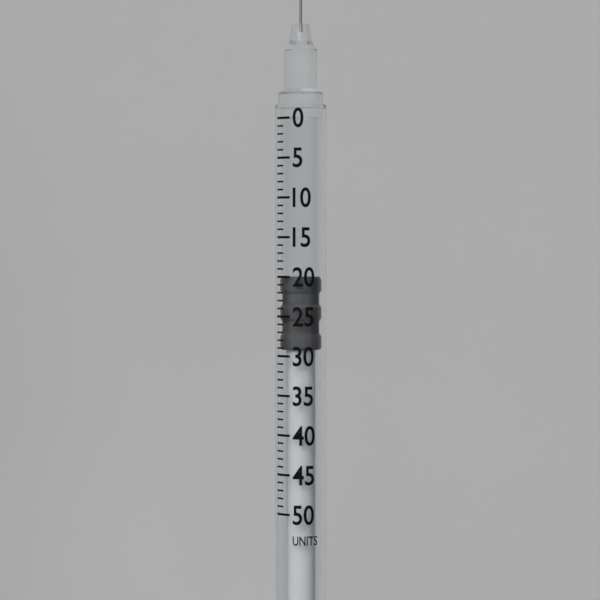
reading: 20 units
